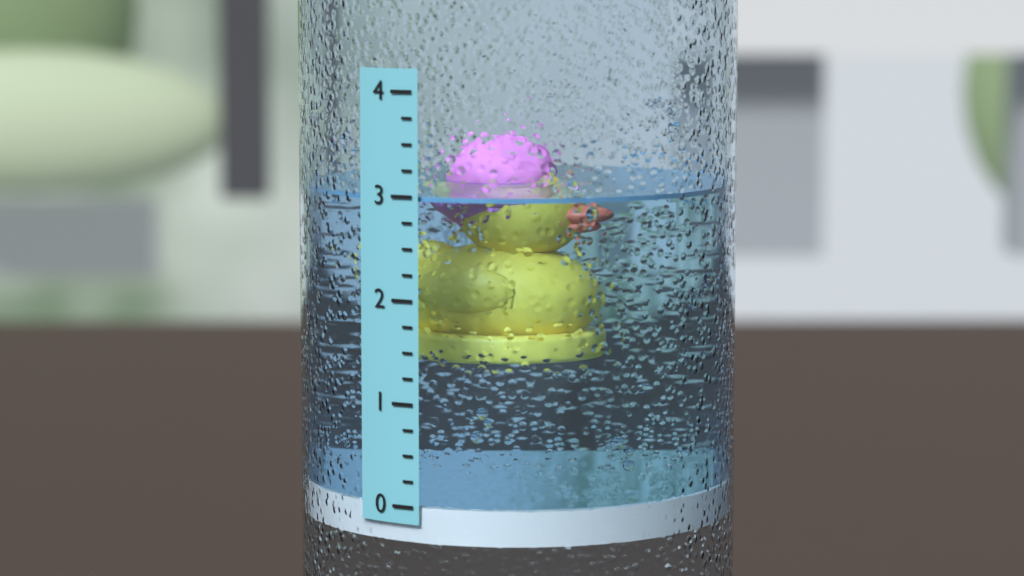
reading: 3.00 (no unit)
